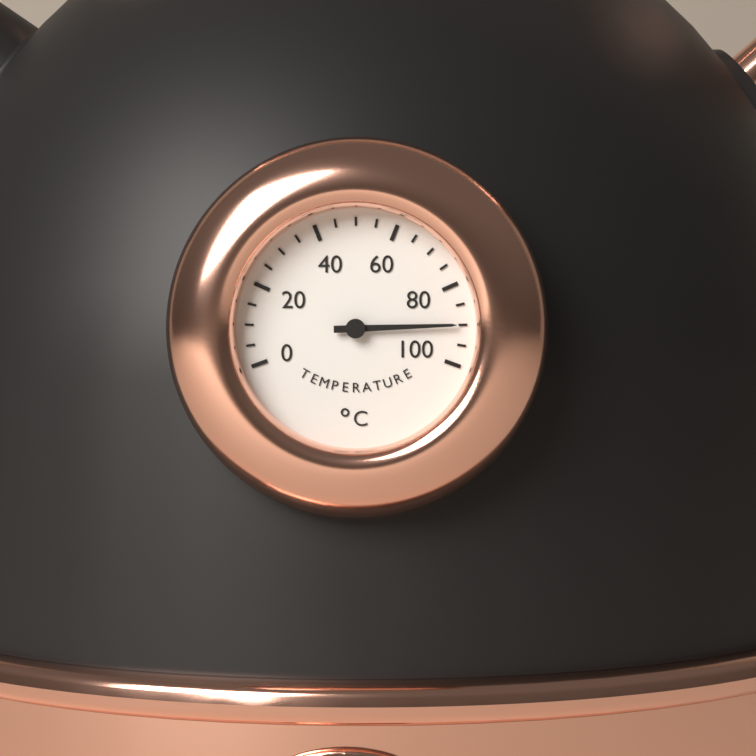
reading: 90 °C
